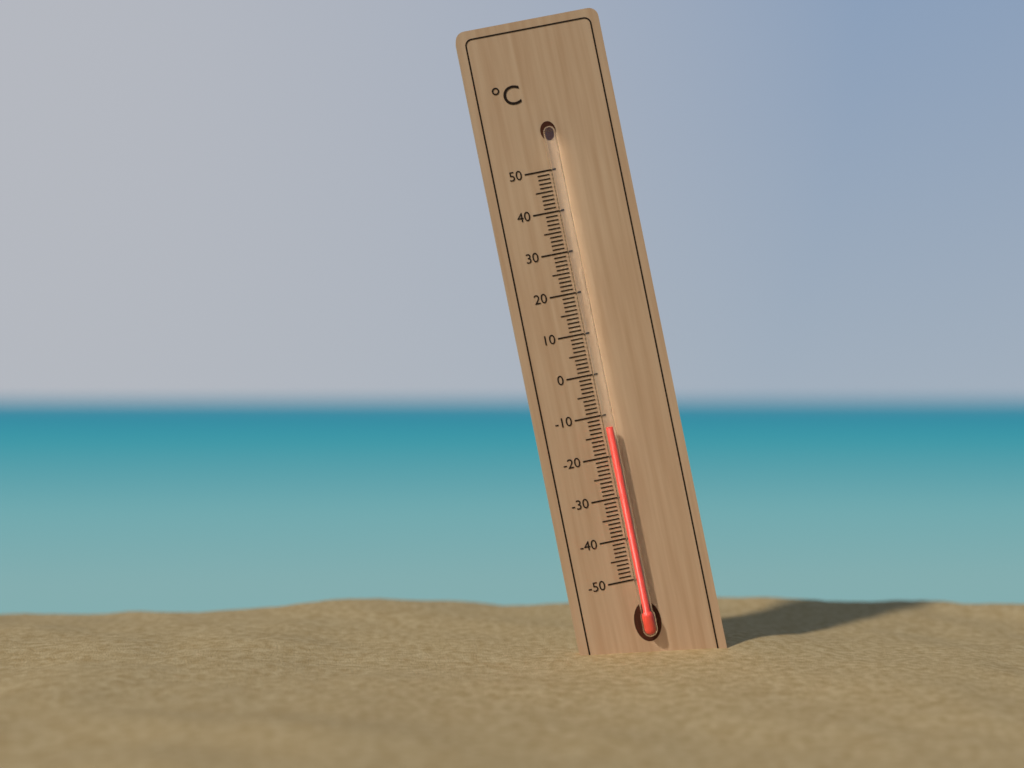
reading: -13 °C
